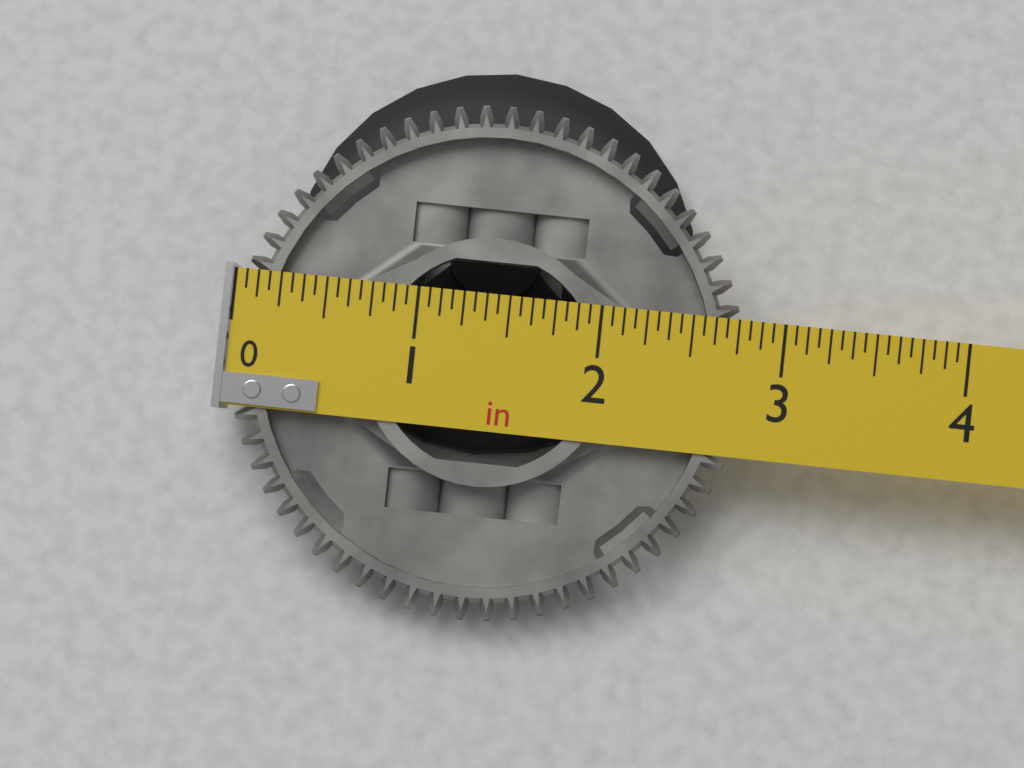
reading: 2.8125 in
